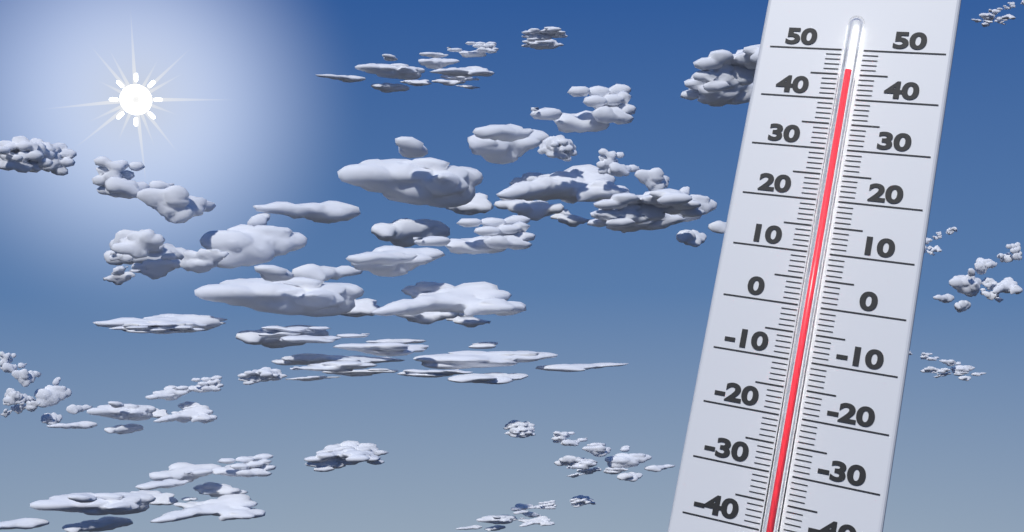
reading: 45 (no unit)
